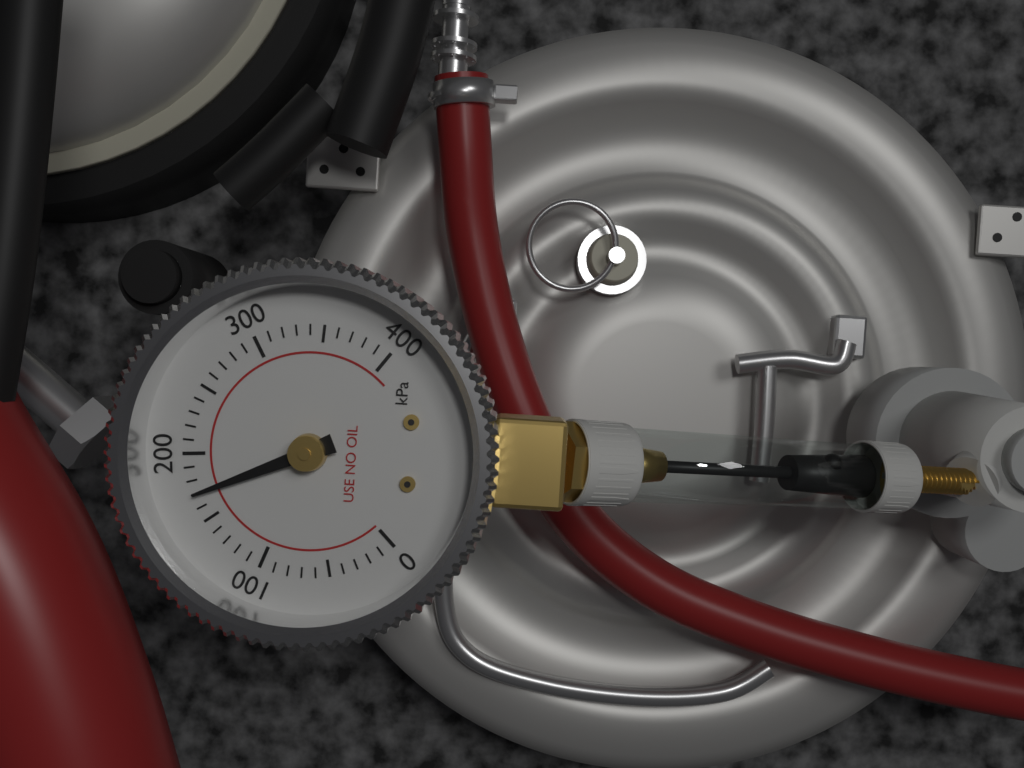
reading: 170 kPa
